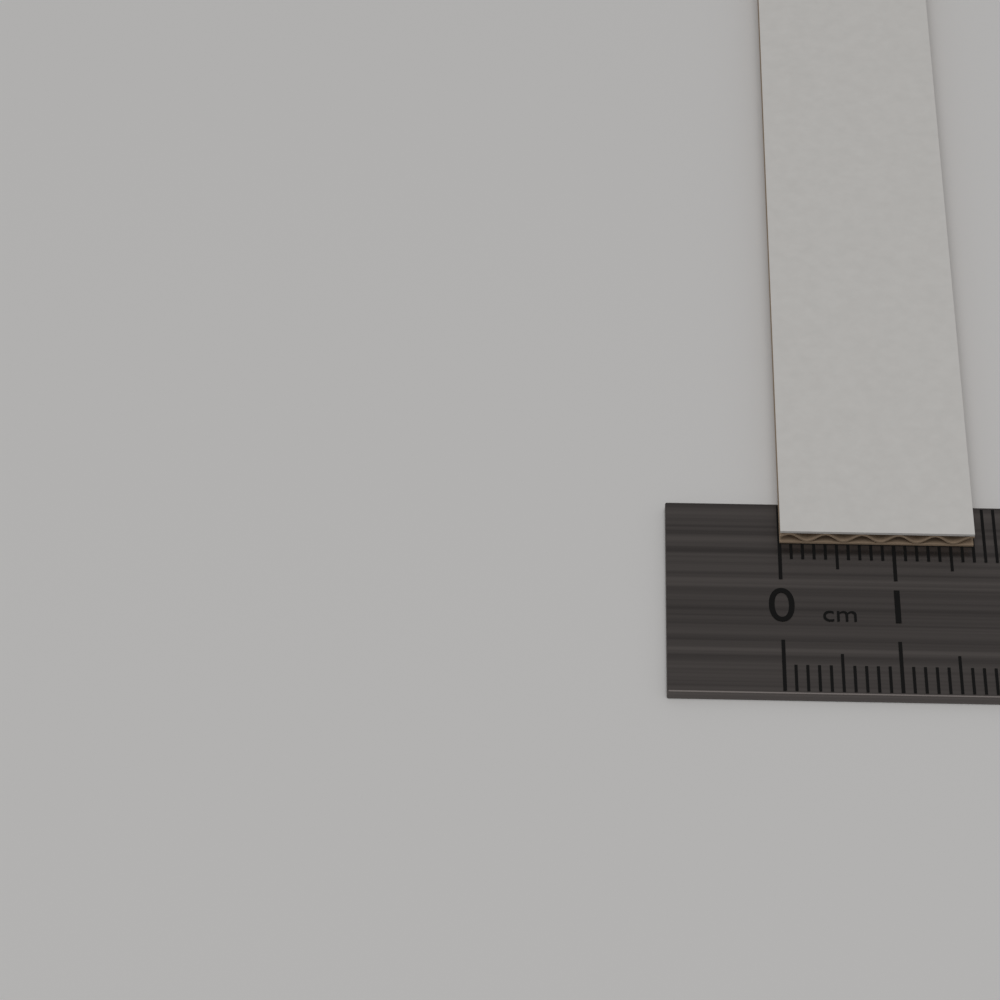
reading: 1.7 cm
